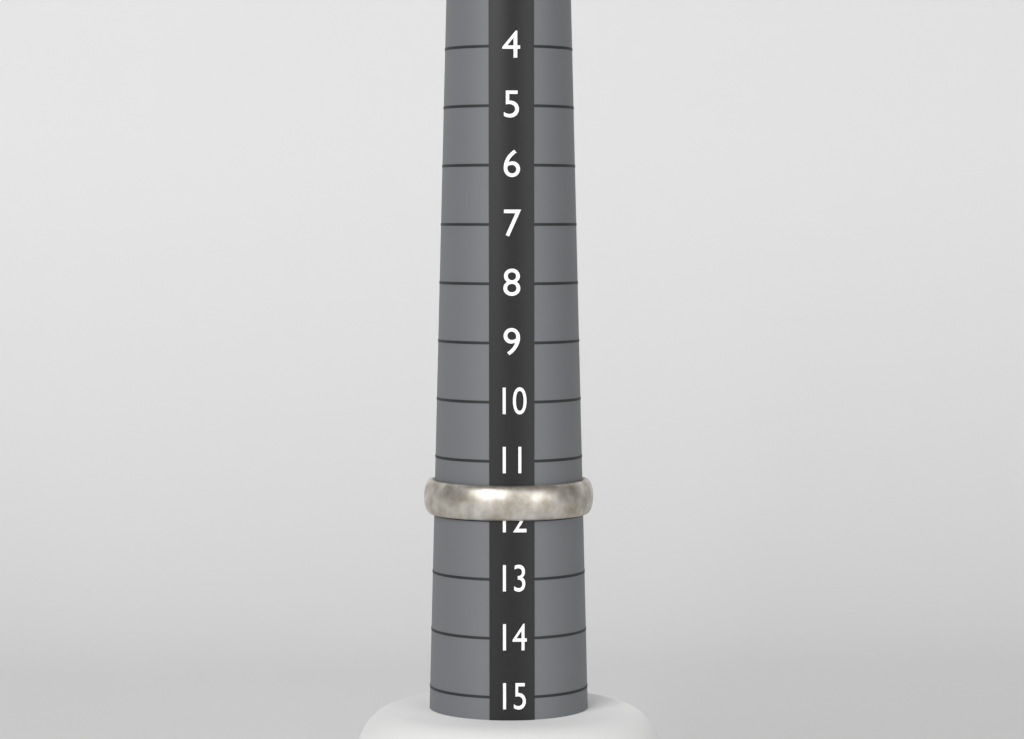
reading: 12 (no unit)
